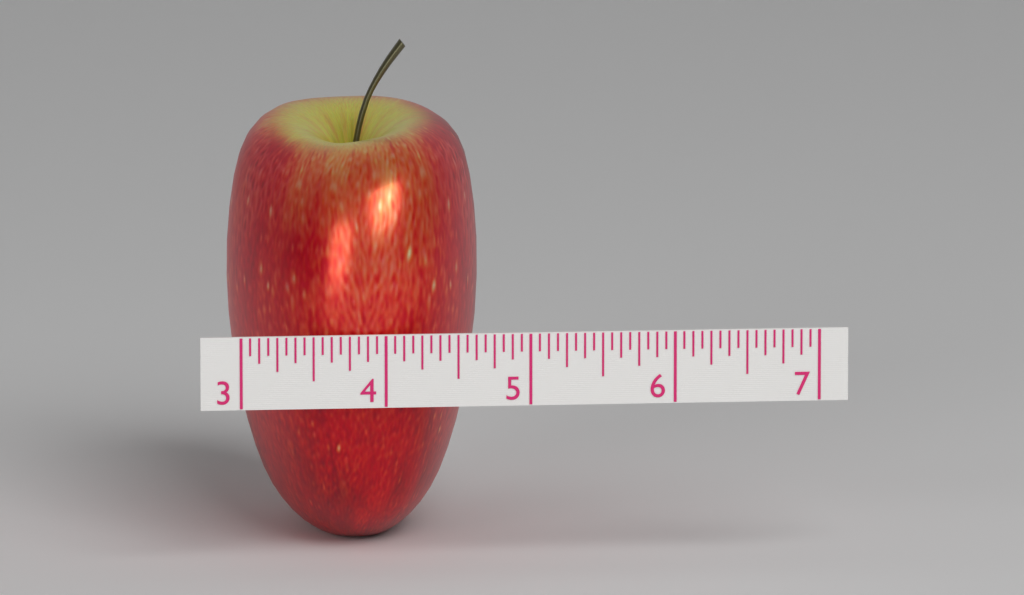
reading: 4.7500 (no unit)
